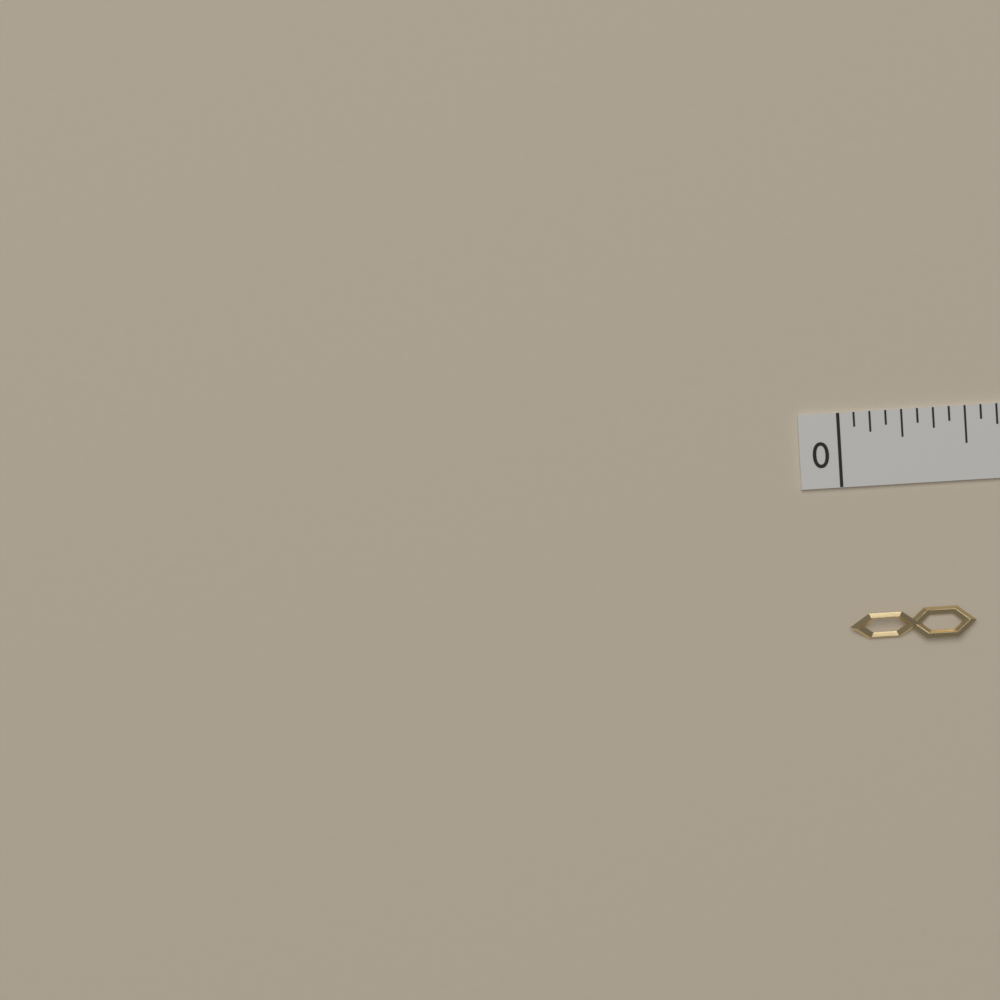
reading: 0.5000 in
